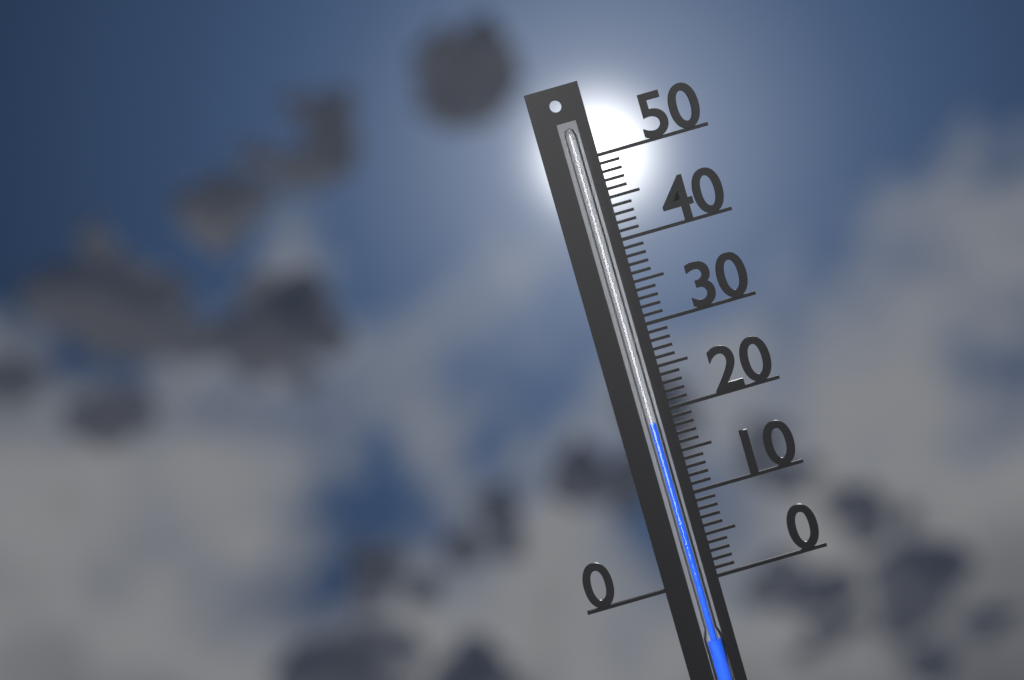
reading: 19 (no unit)
